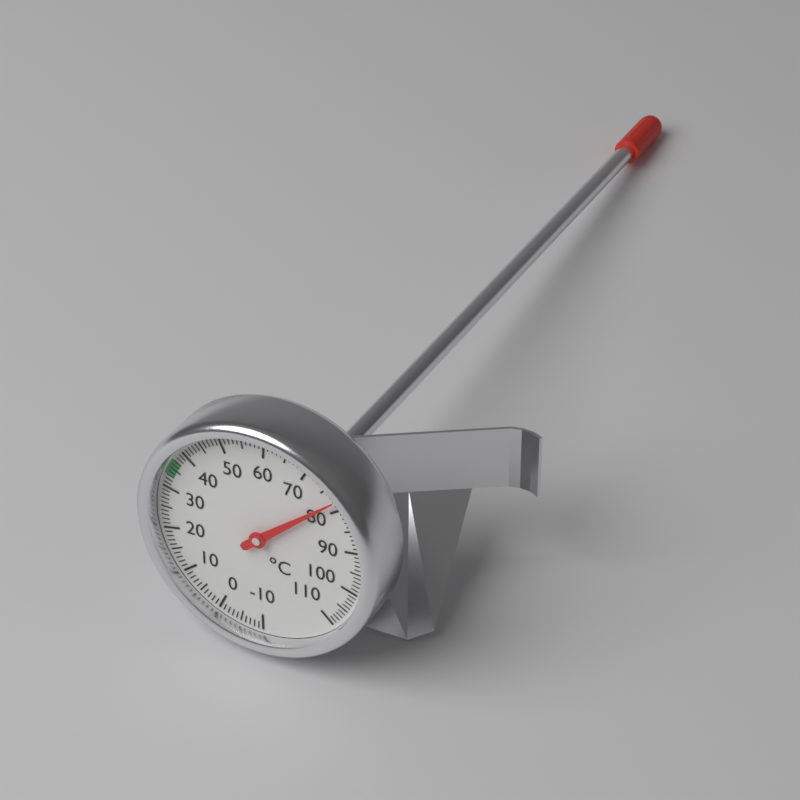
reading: 78 °C
